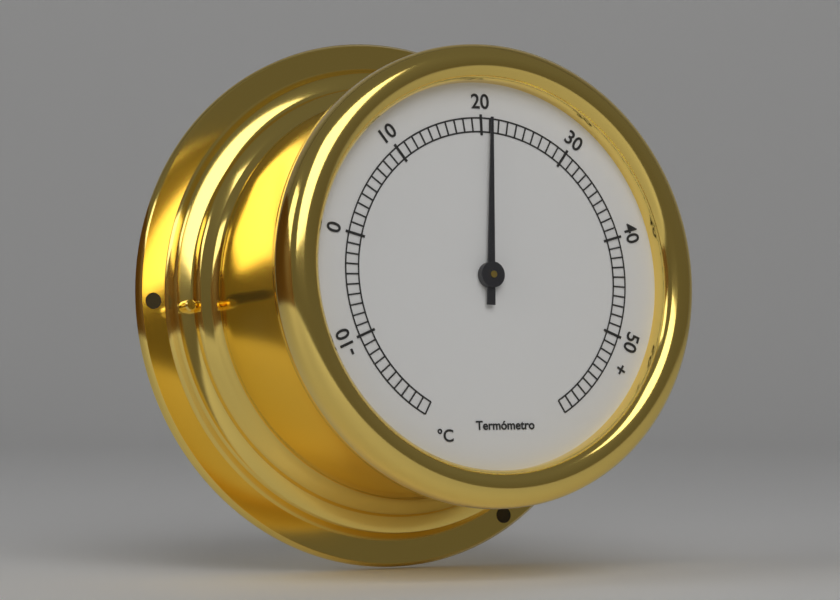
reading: 21 °C
